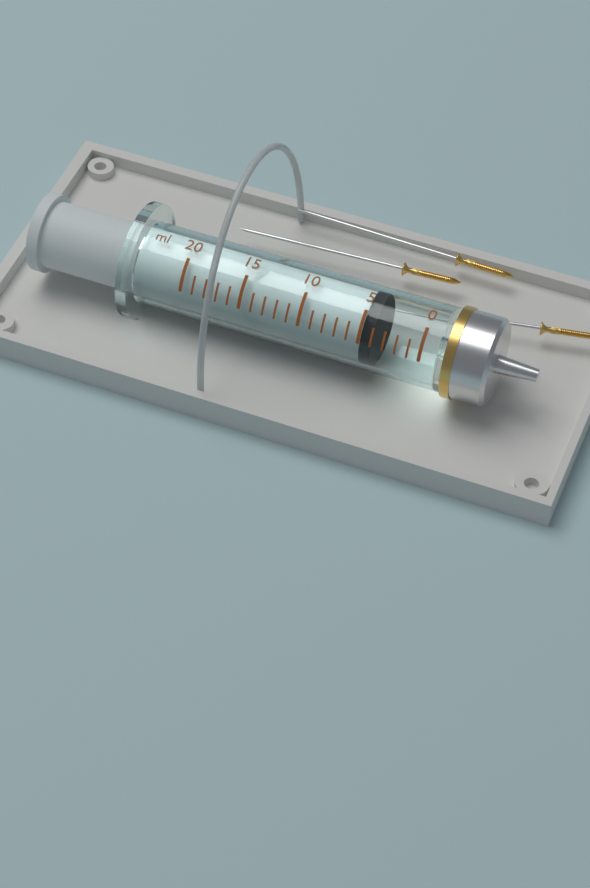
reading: 4 ml
